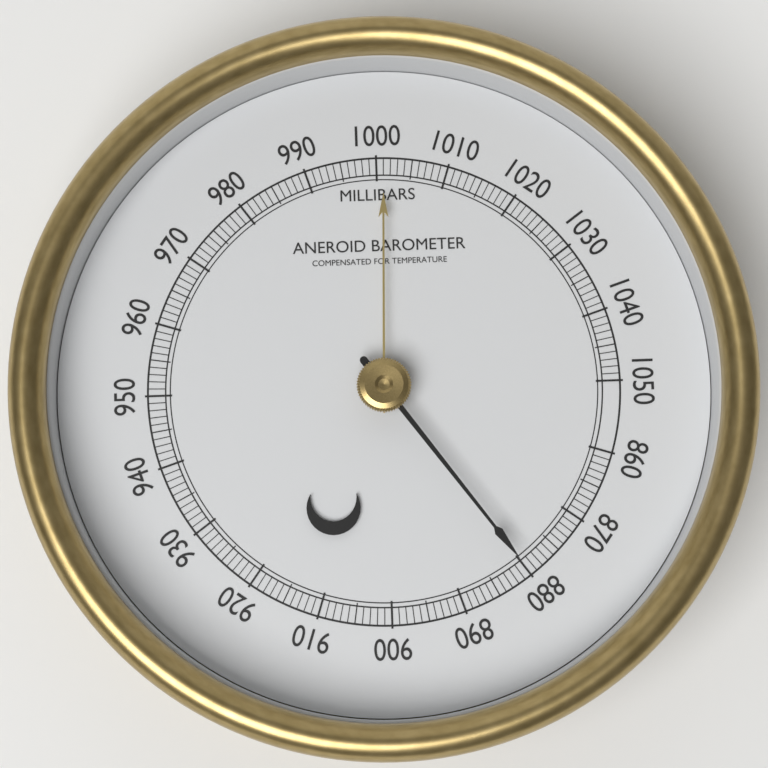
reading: 880 mbar
